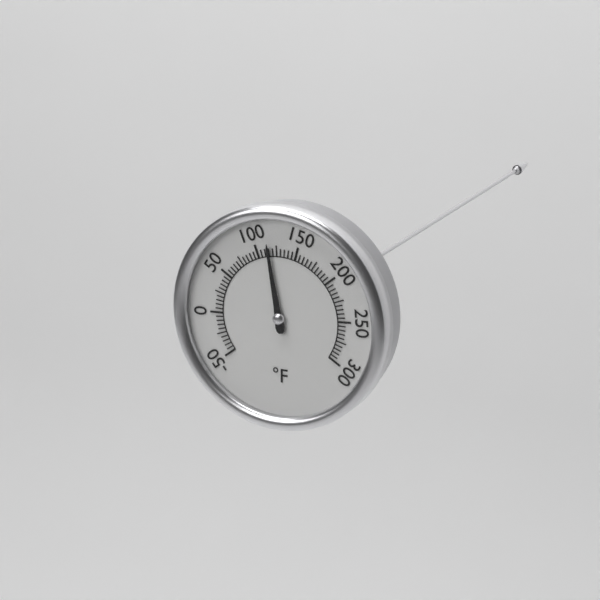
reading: 115 °F
